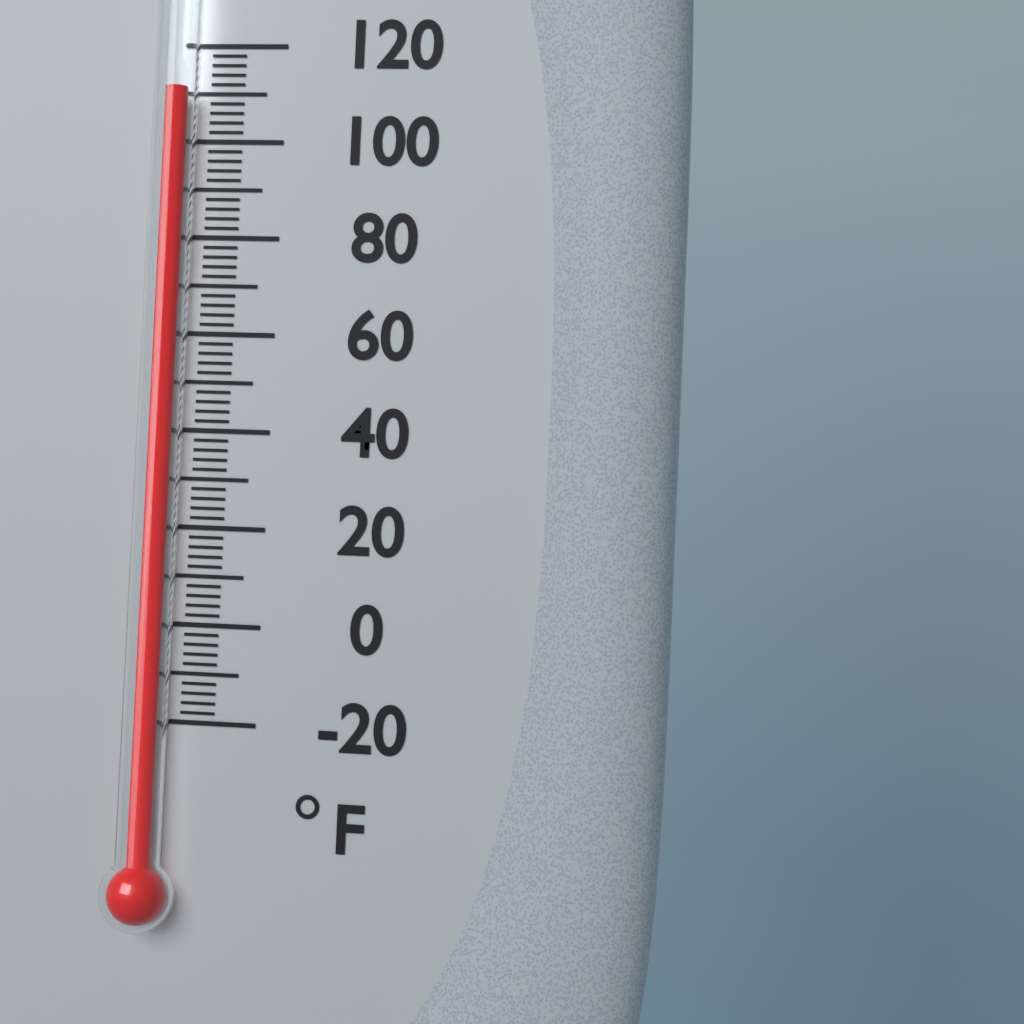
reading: 110 °F
